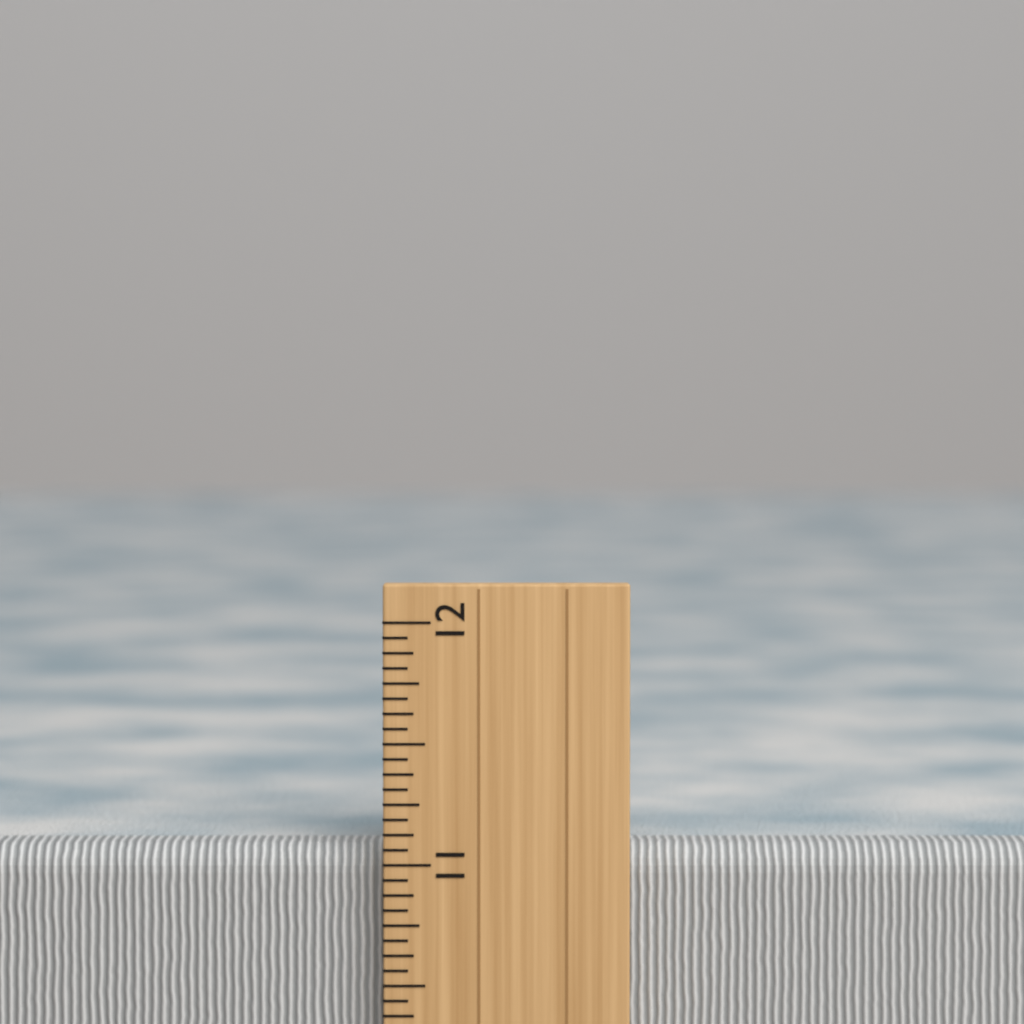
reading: 11.0625 inch
